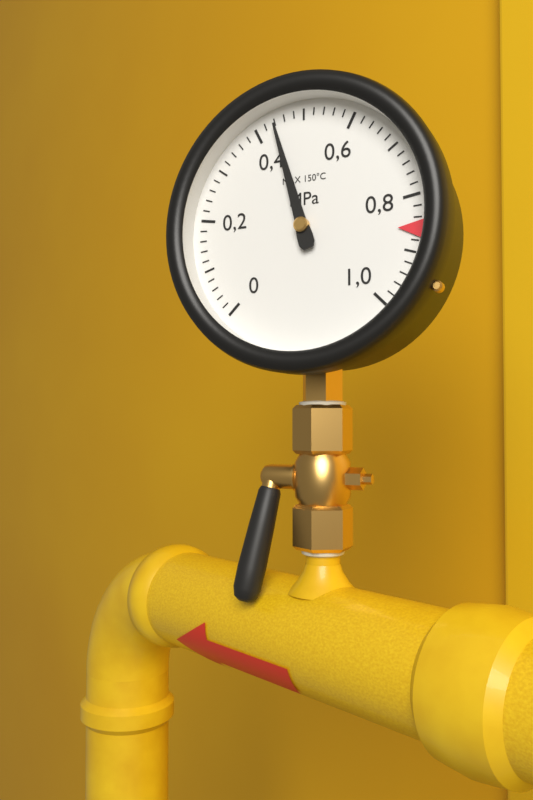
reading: 0.44 MPa
